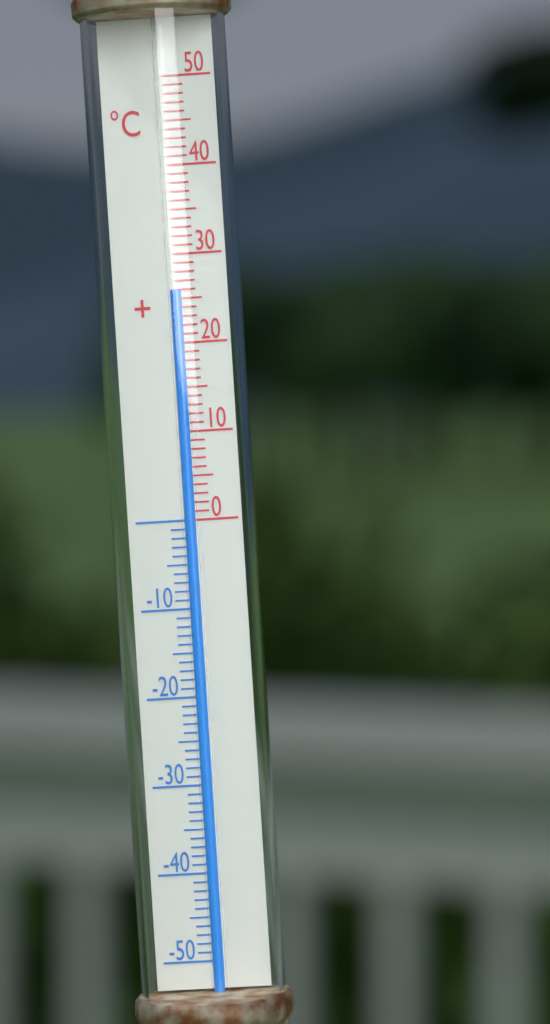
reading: 26 °C
